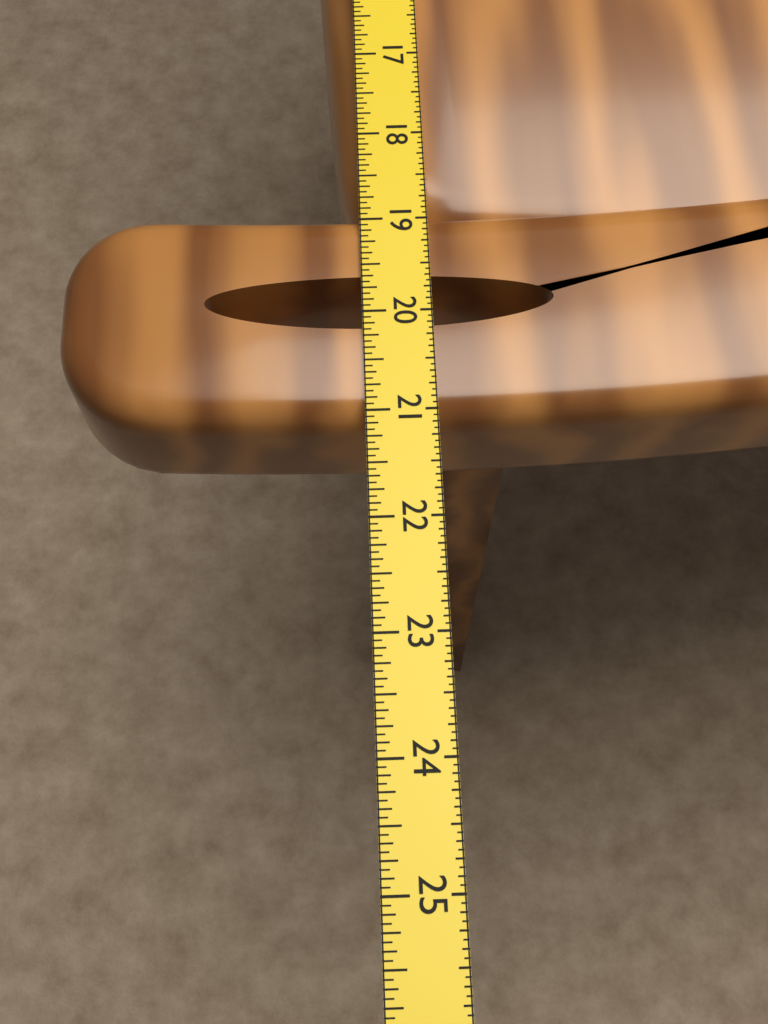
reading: 21.0625 in
